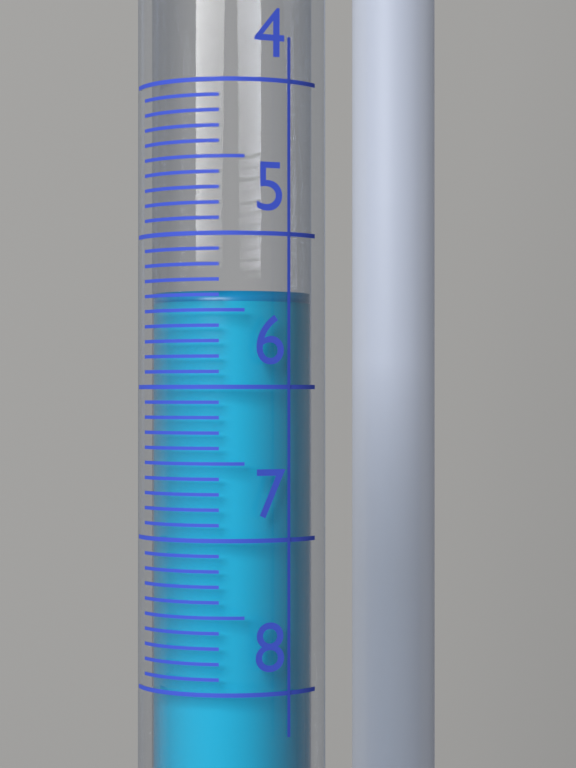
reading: 5.4 (no unit)
